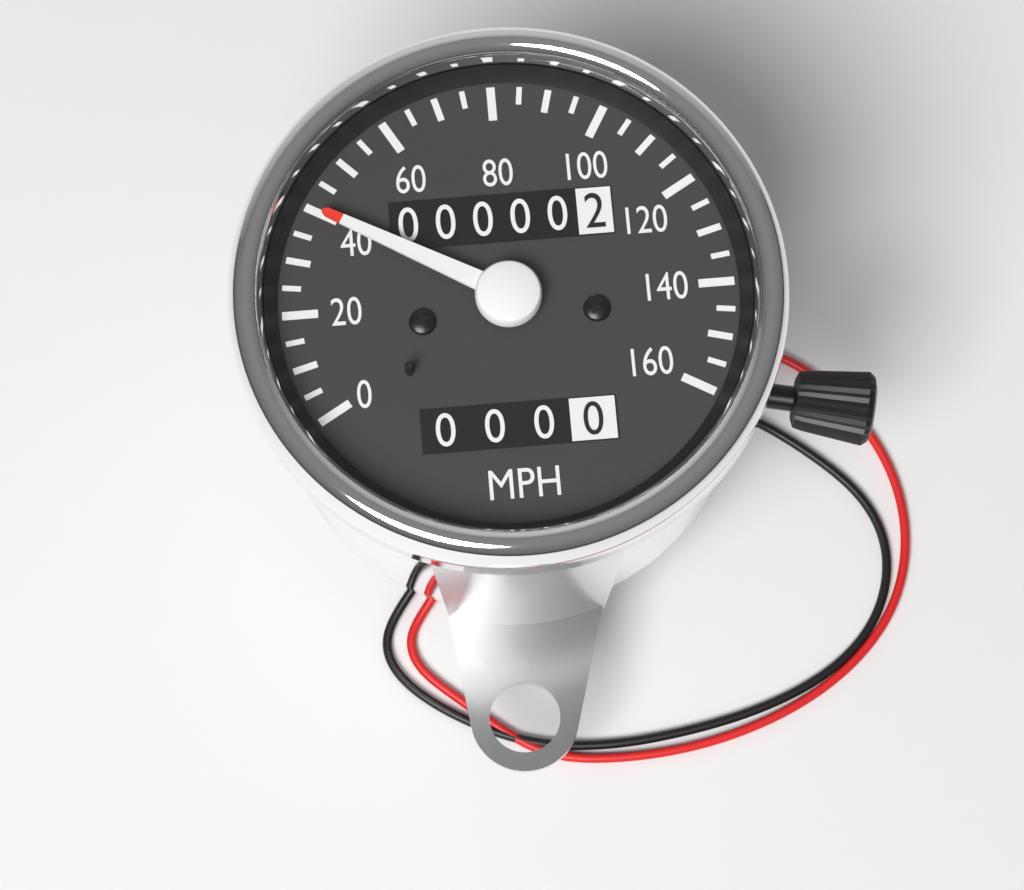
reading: 40 mph
